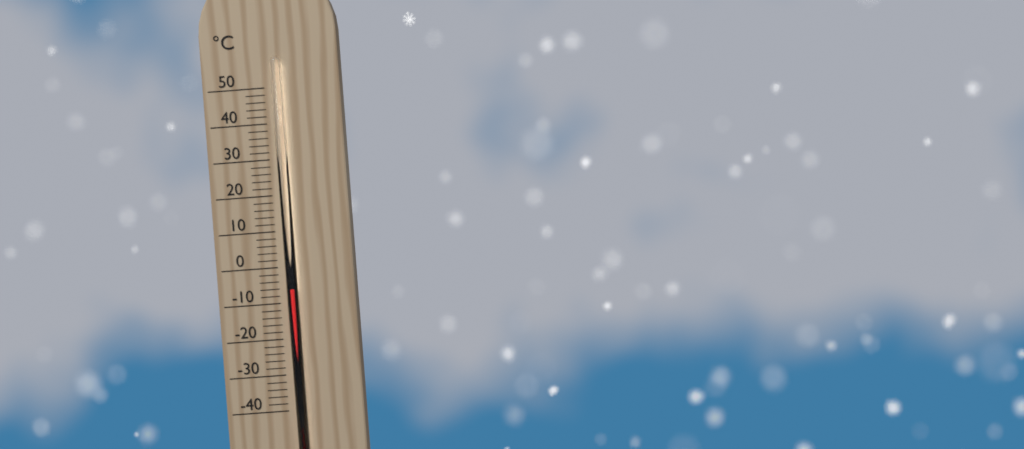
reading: -6 °C
